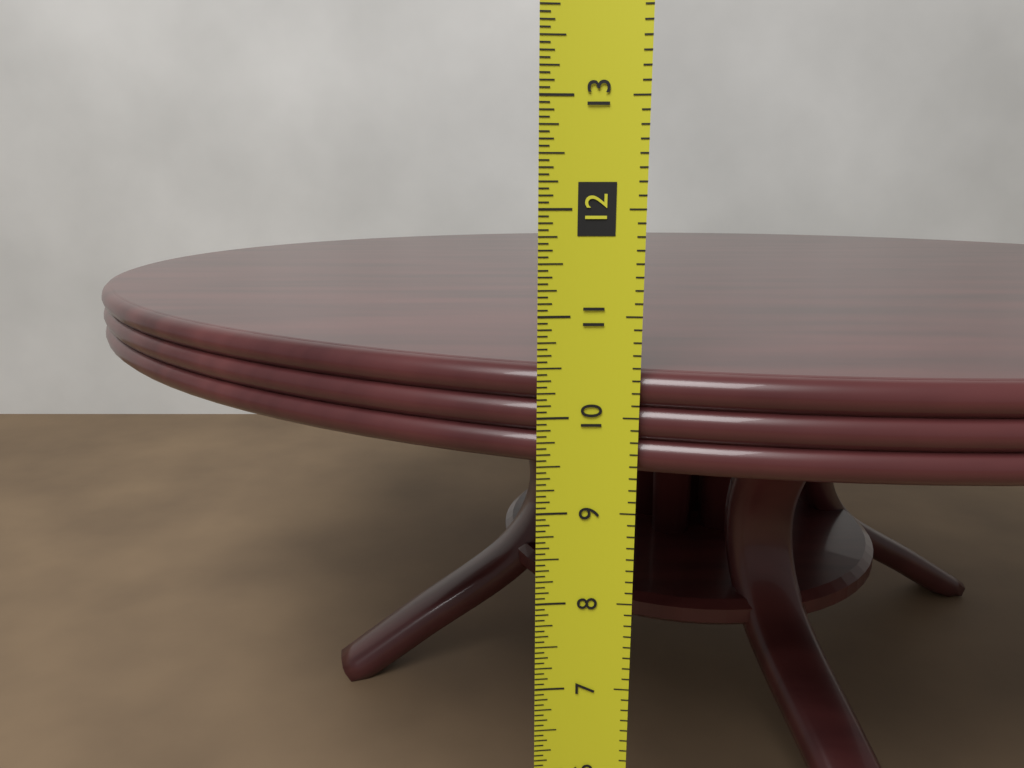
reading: 10.4375 in
